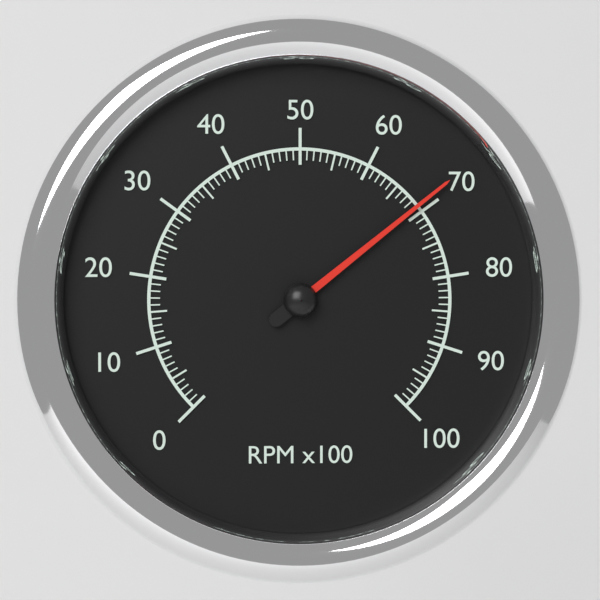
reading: 69 RPM x100
